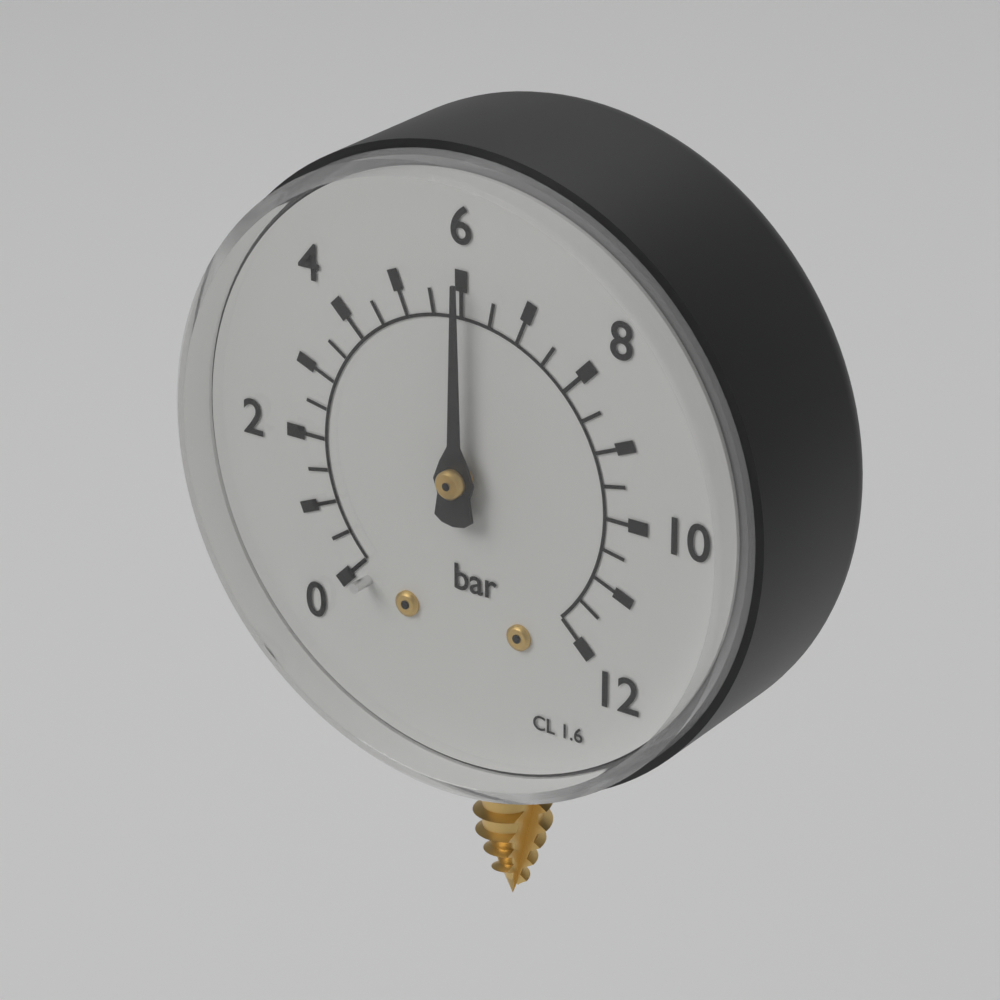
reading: 6.0 bar
